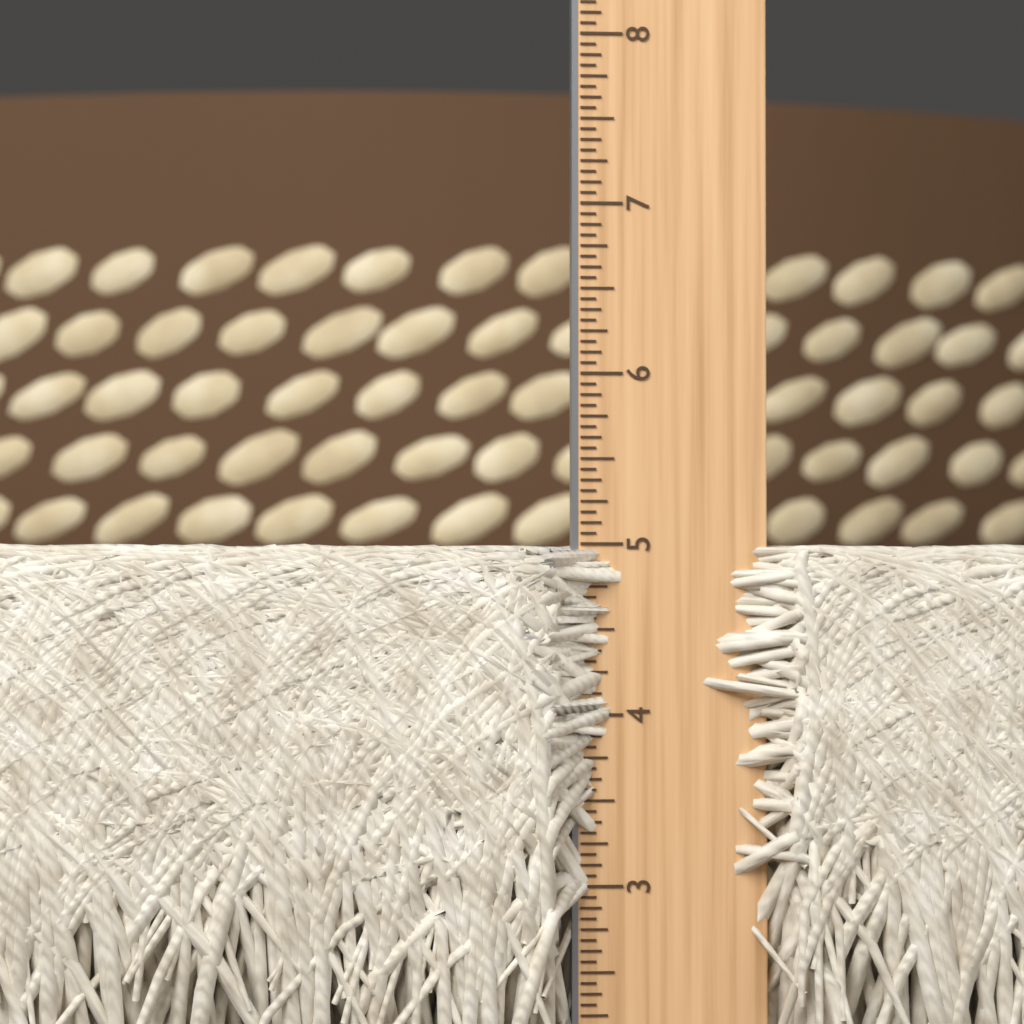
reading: 5.0000 in
